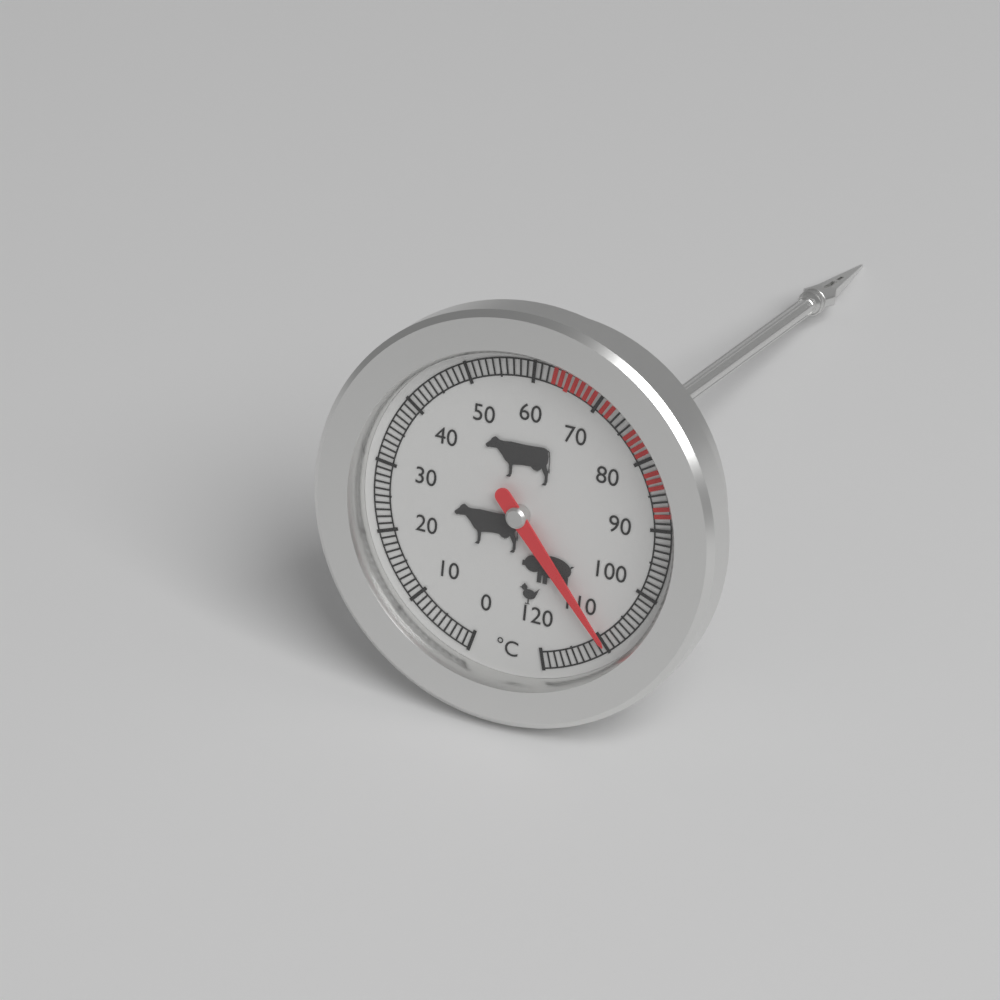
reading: 110 °C
